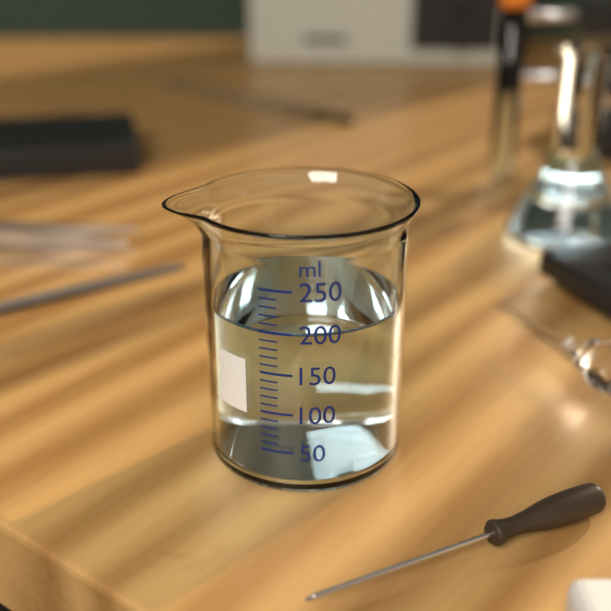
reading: 200 ml
